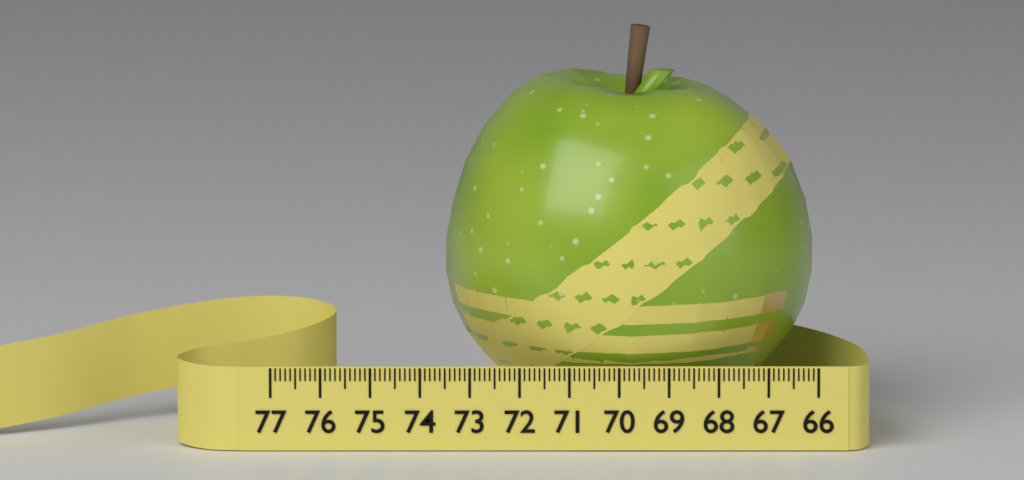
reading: 73.5 (no unit)
